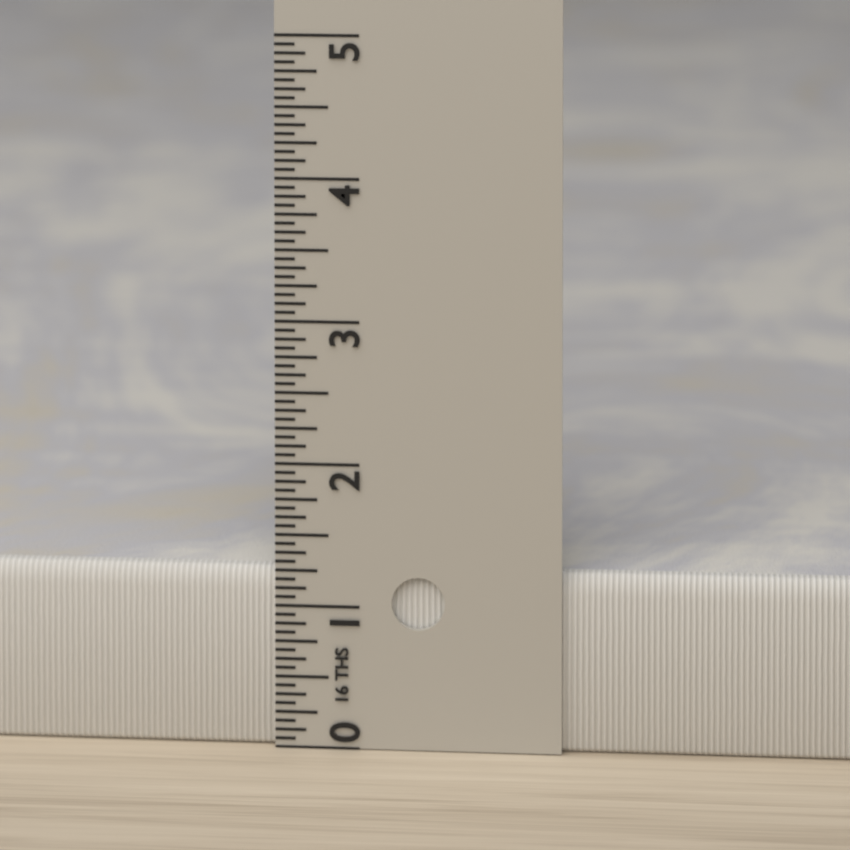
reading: 1.2500 in
